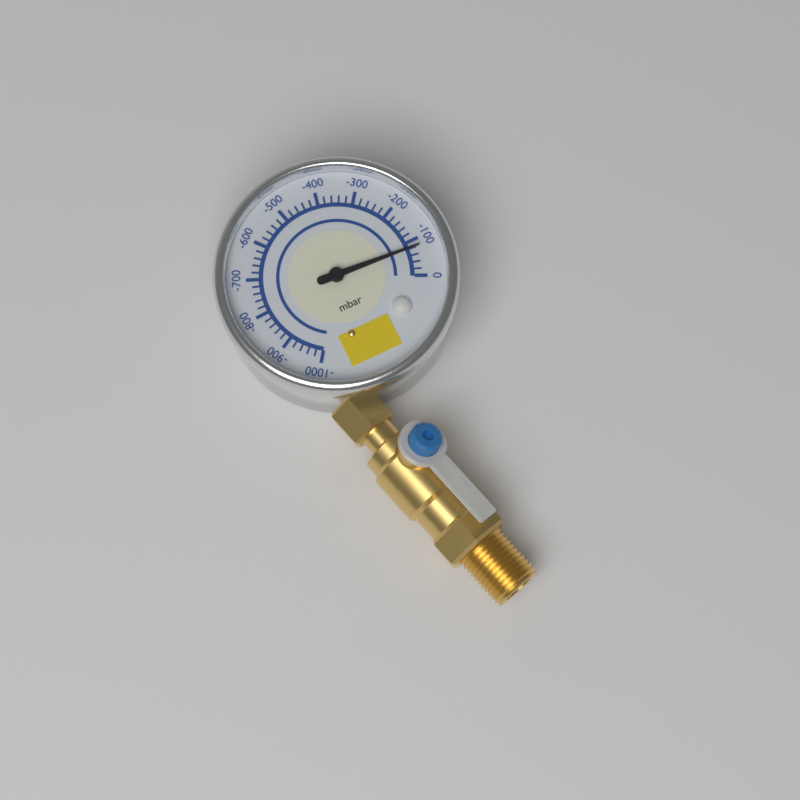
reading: -80 mbar
